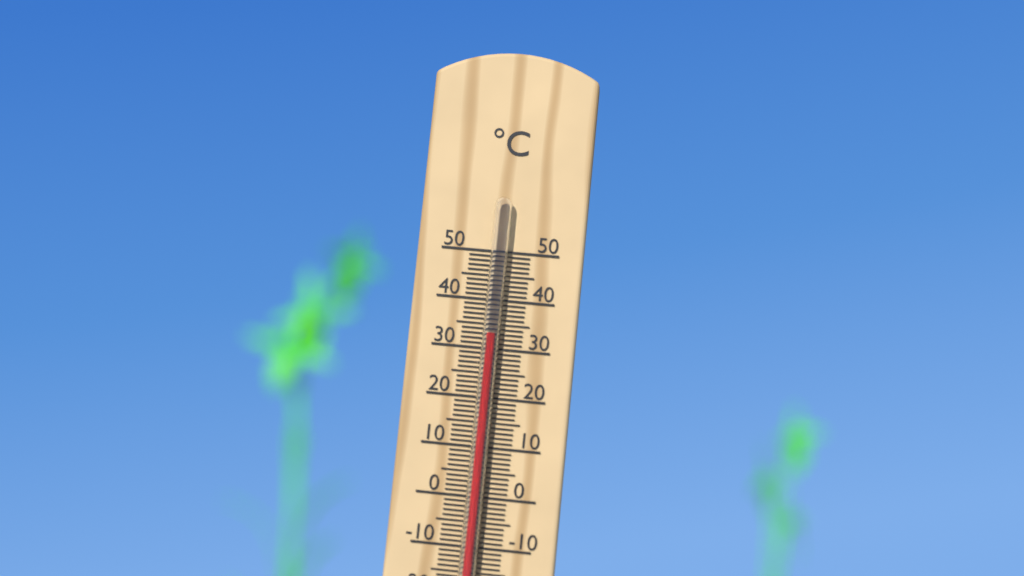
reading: 33 °C
